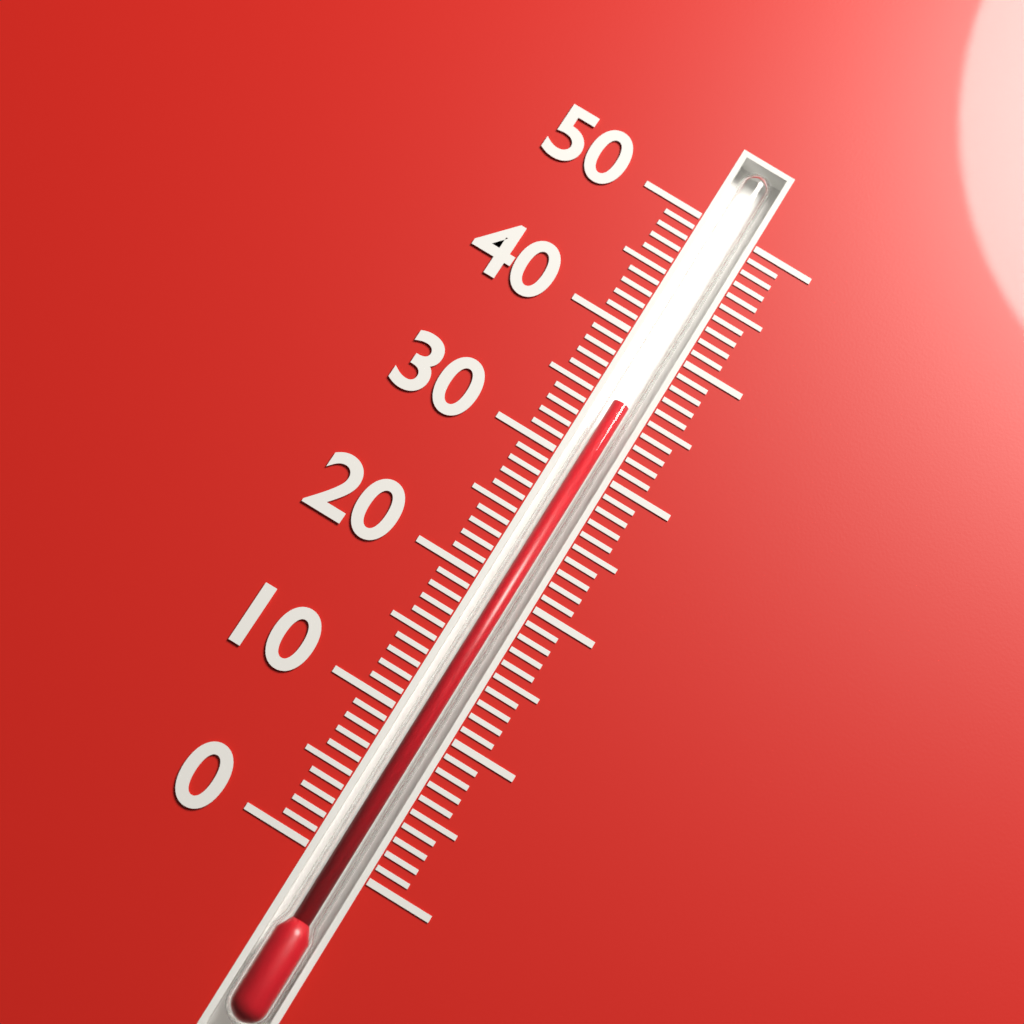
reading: 35 (no unit)
